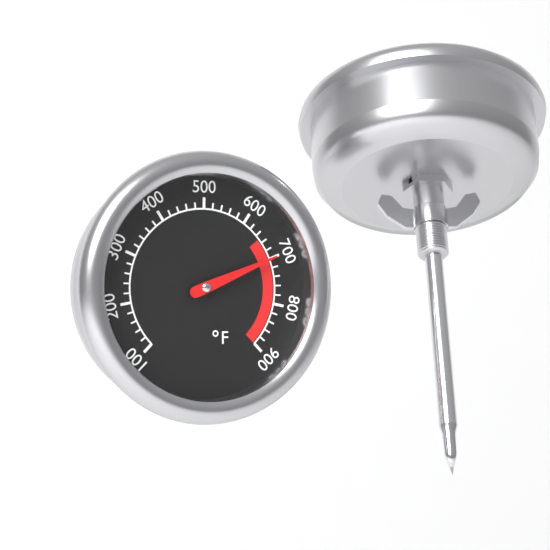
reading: 700 °F
